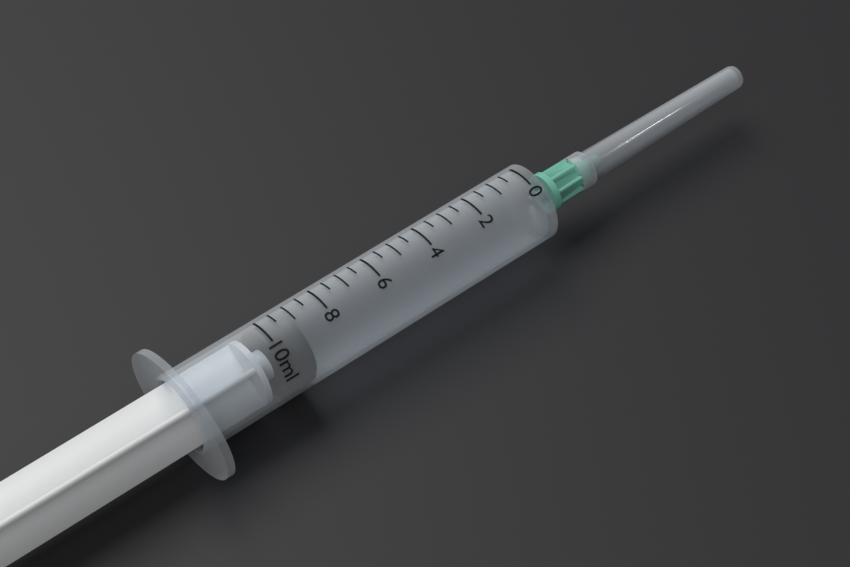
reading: 9.0 ml
